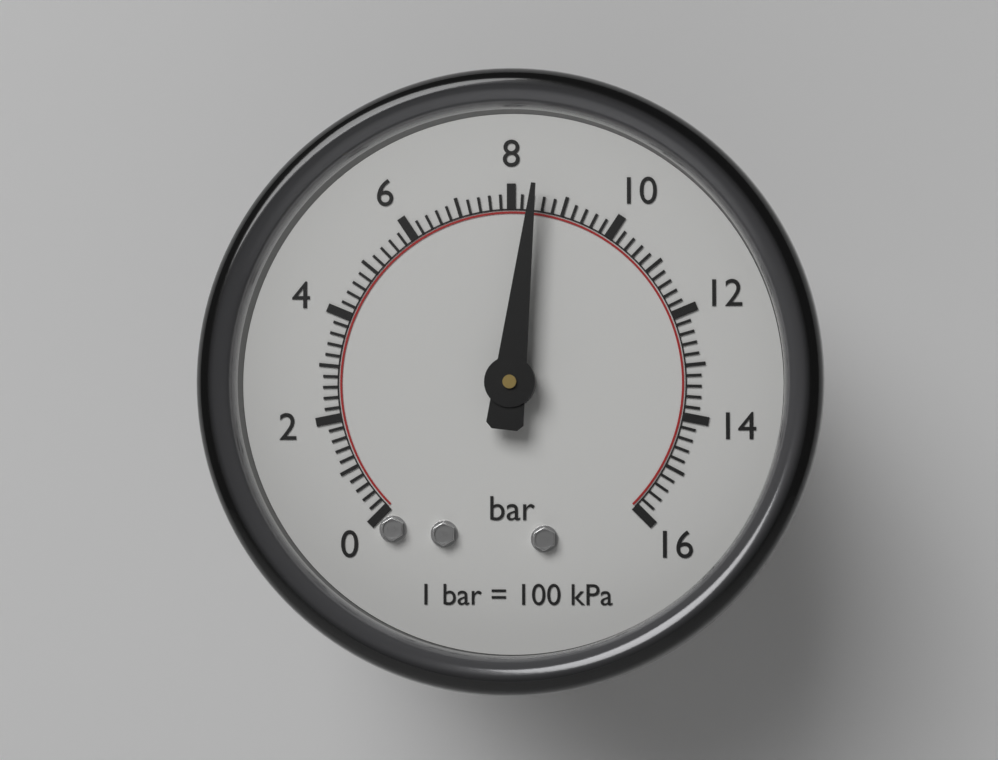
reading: 8.4 bar
